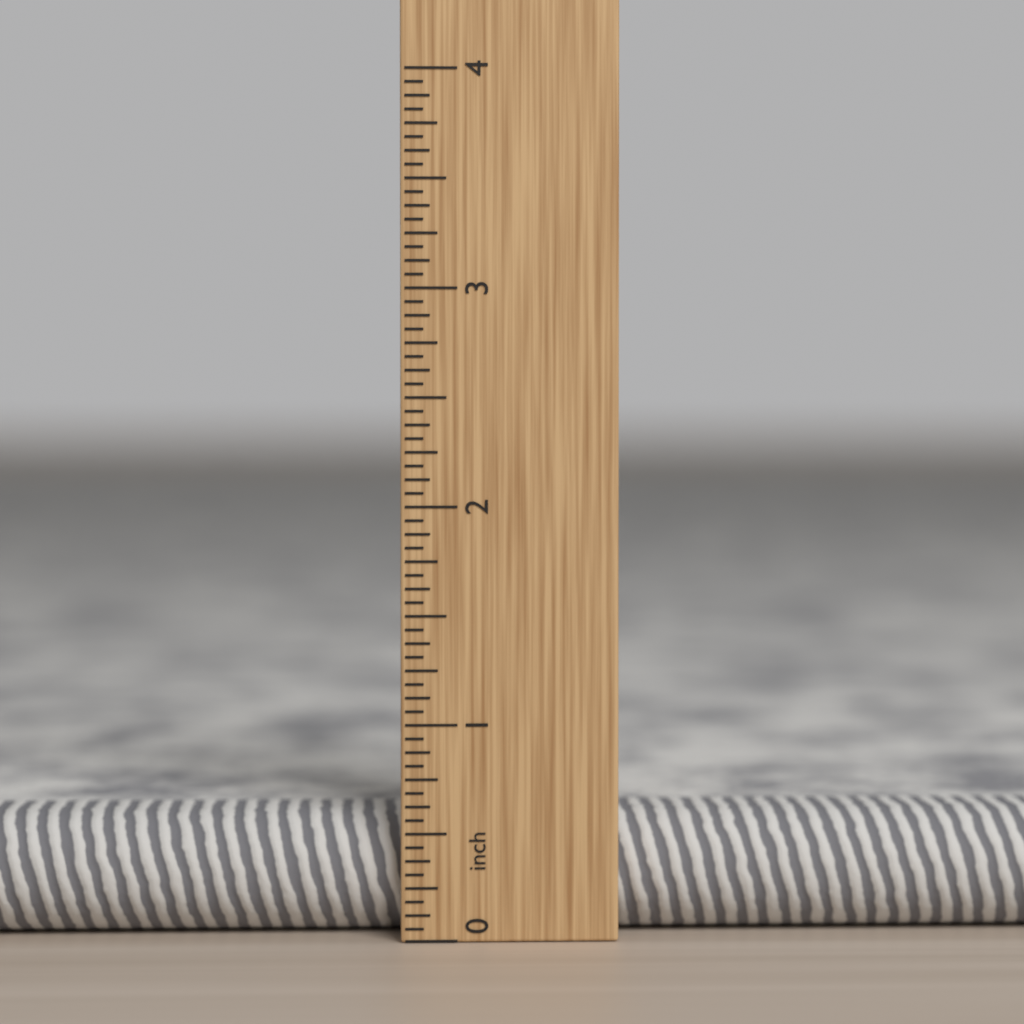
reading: 0.5625 in
